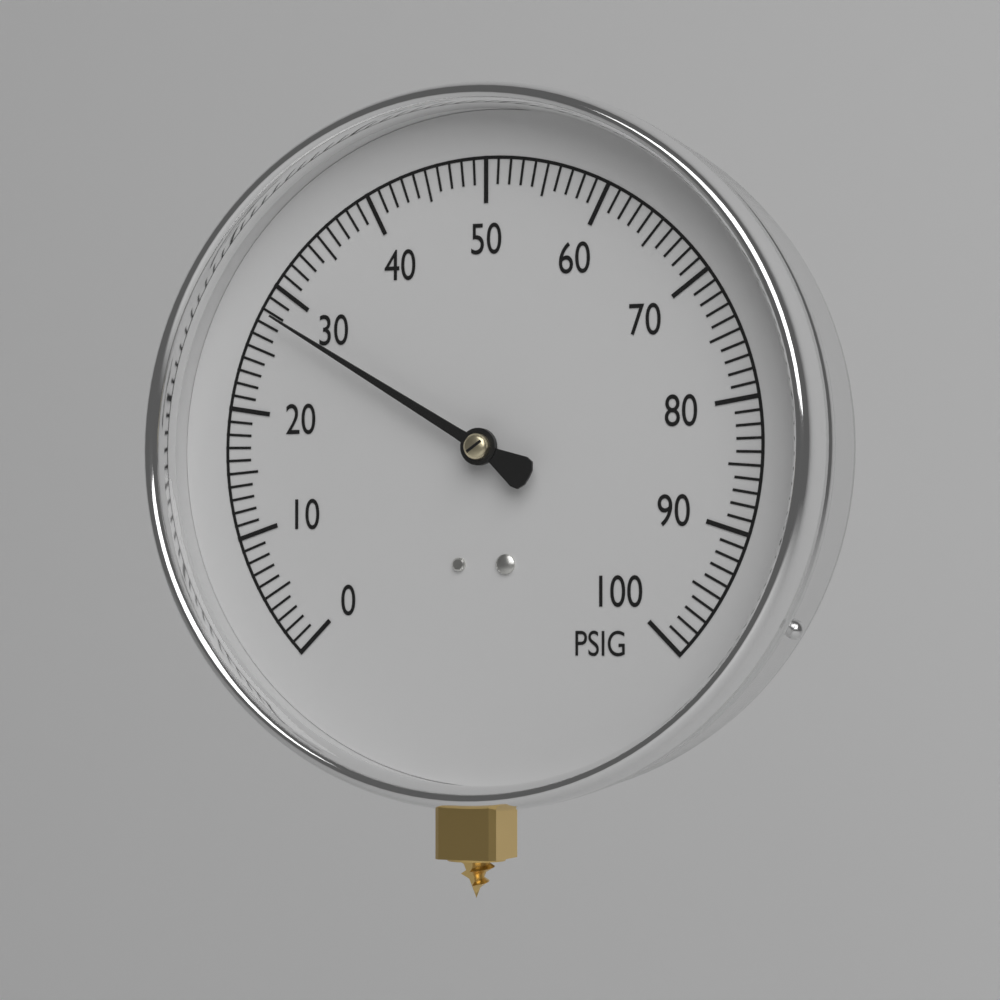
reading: 28 PSIG
